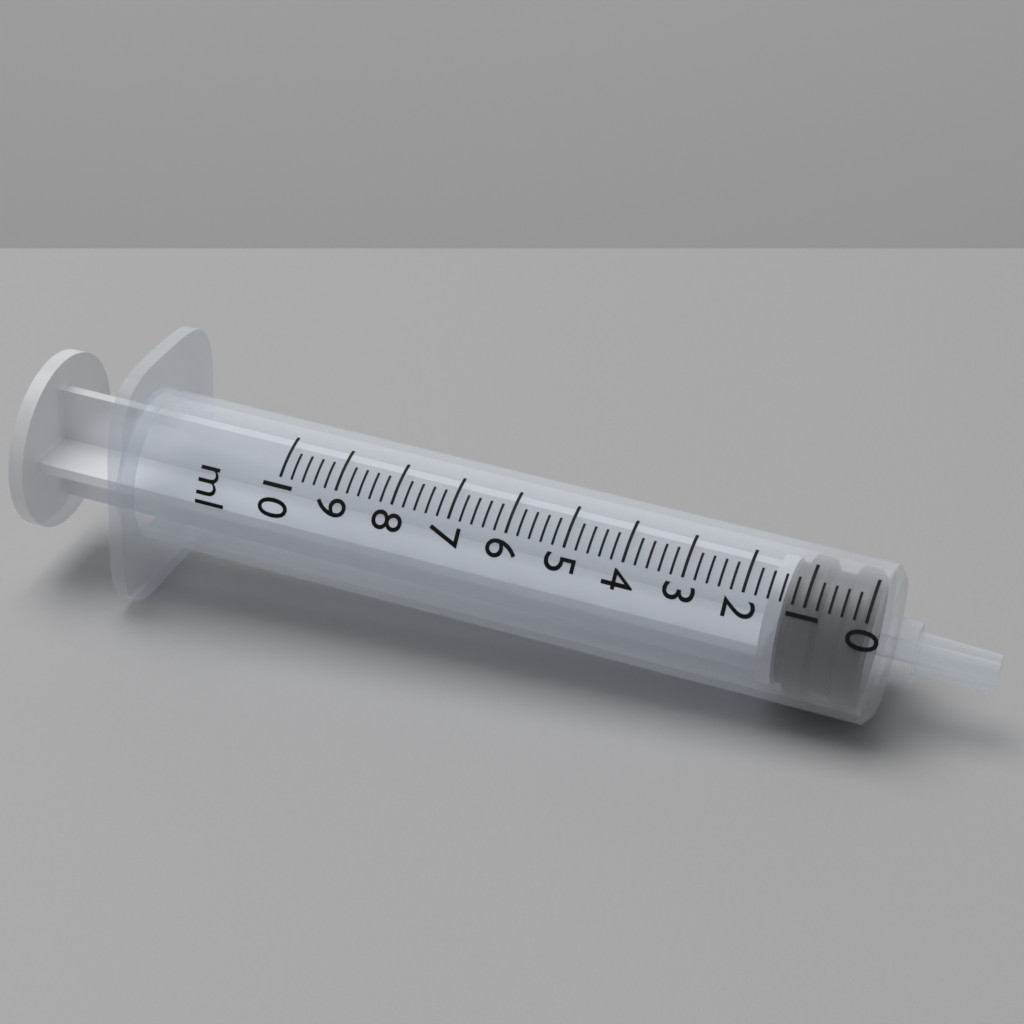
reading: 0.0 ml
